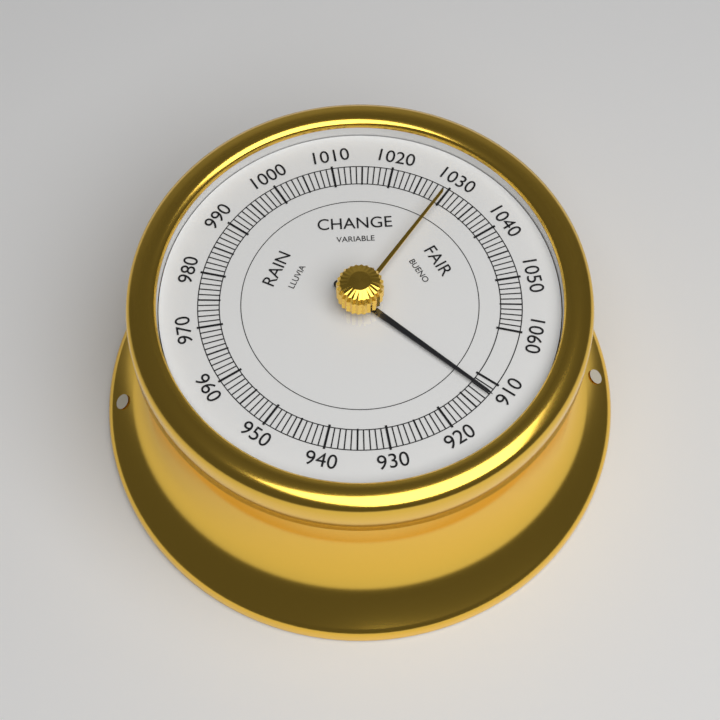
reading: 912 (no unit)
